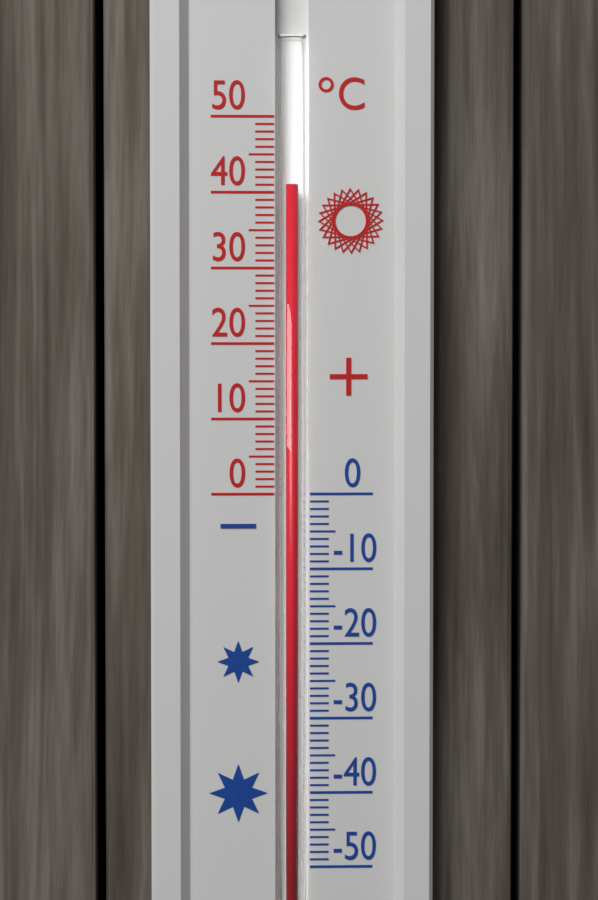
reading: 41 °C
